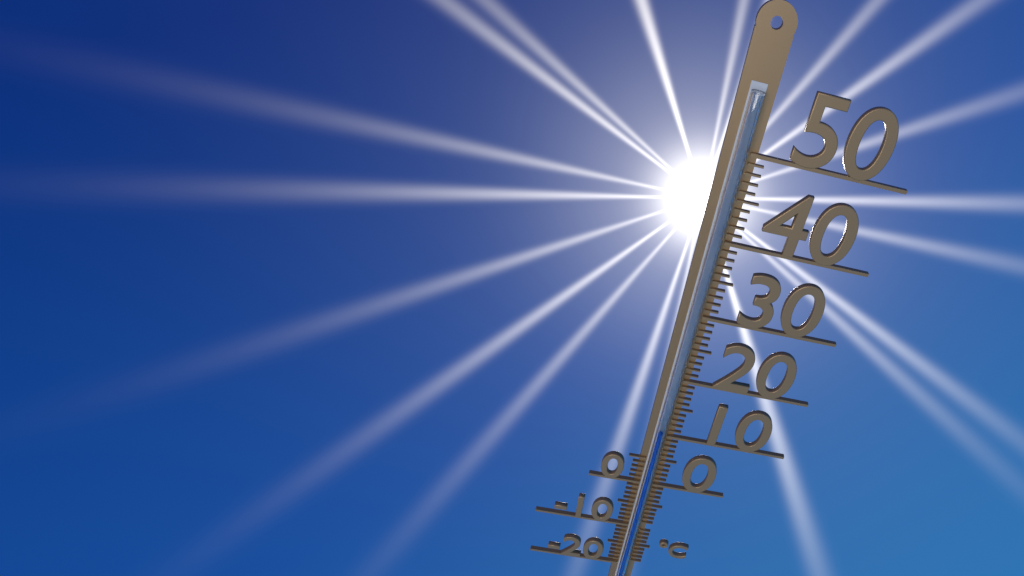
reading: 11 °C
